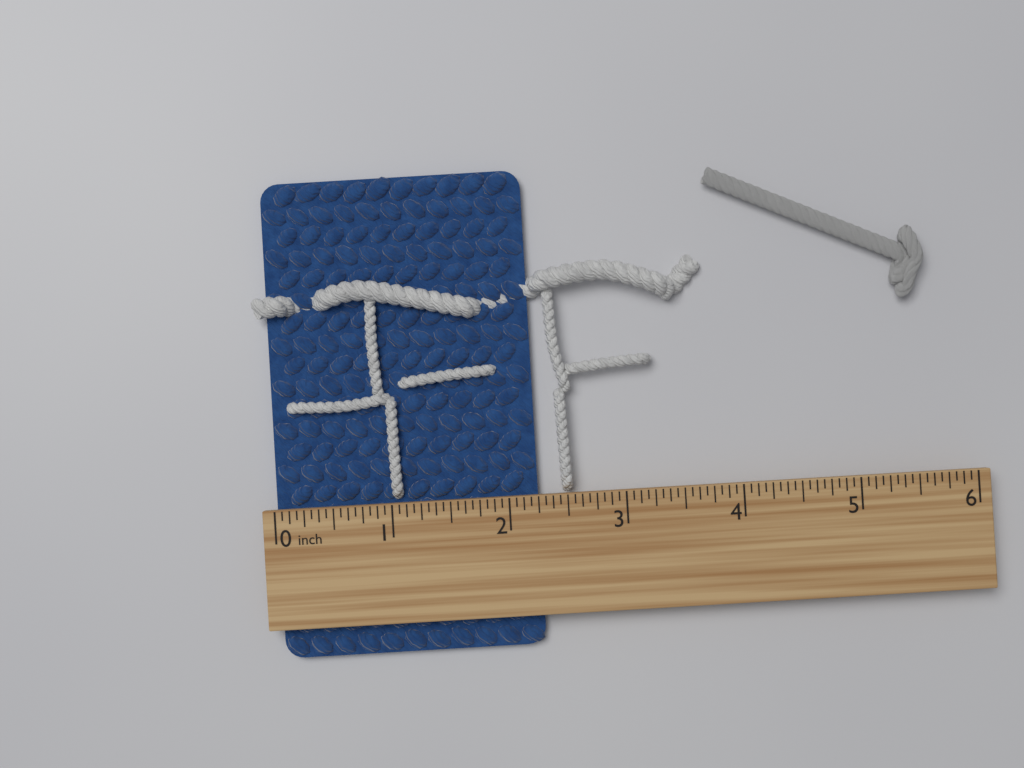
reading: 2.2500 inch
